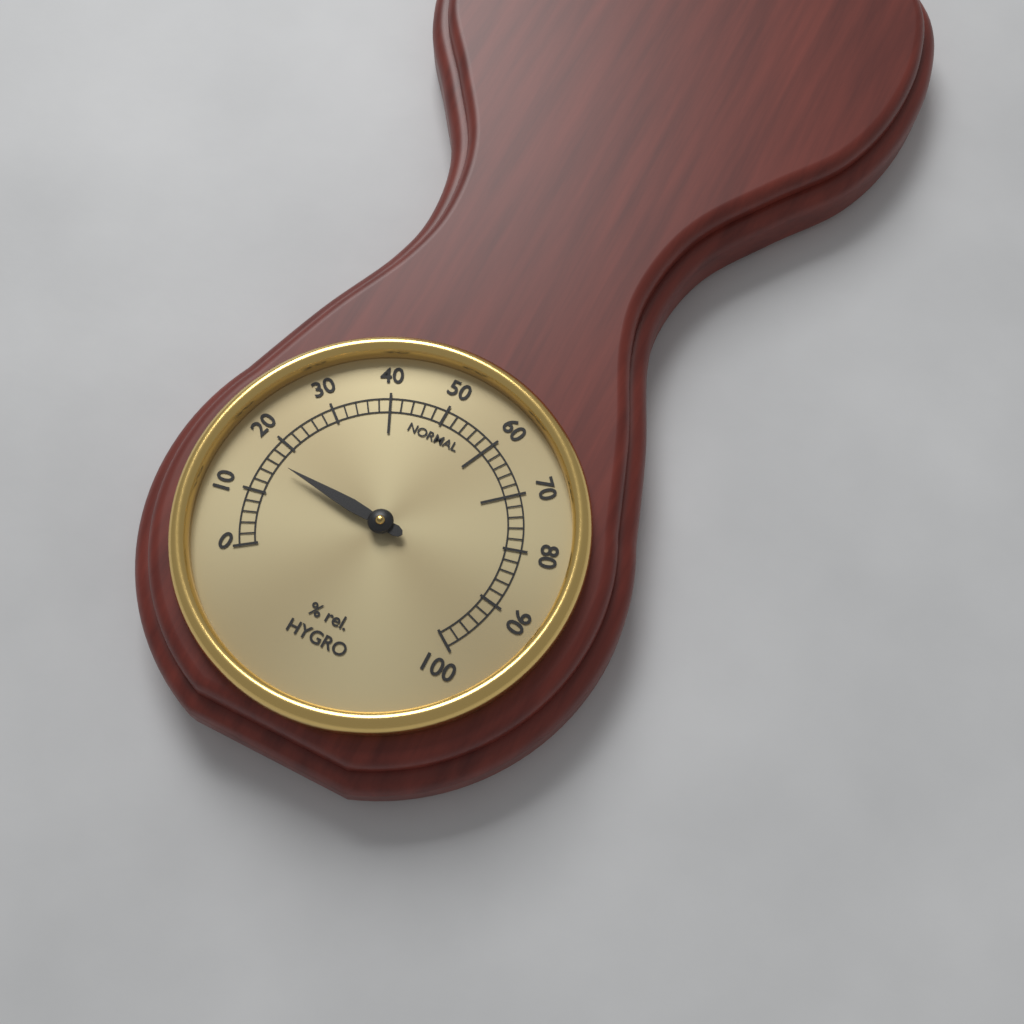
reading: 16 % rel.
